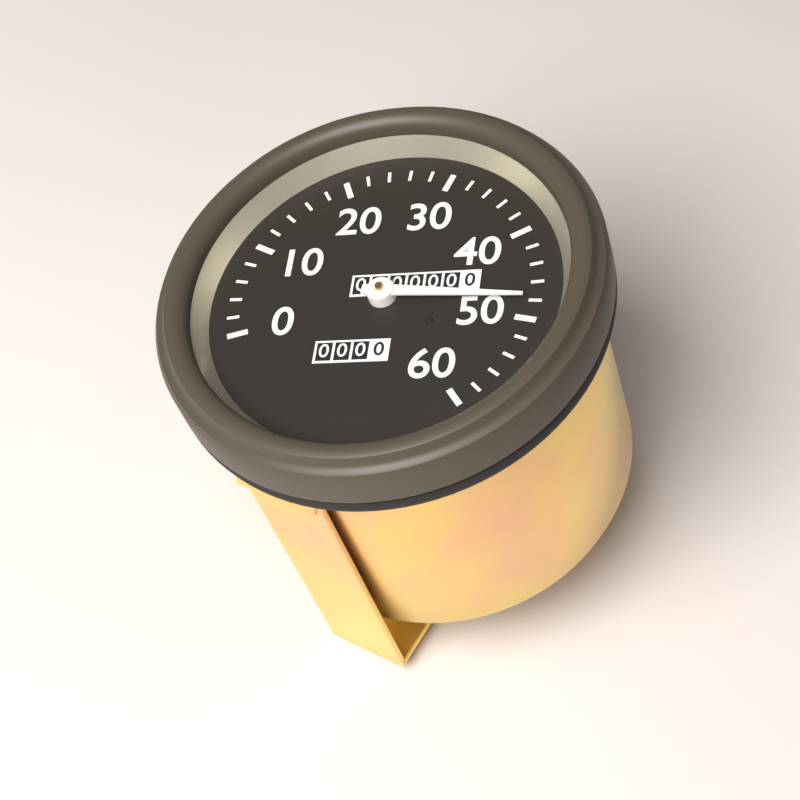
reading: 48 (no unit)
